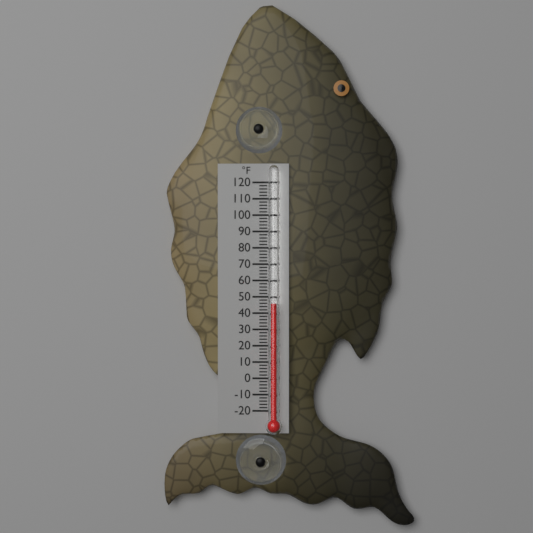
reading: 46 °F
